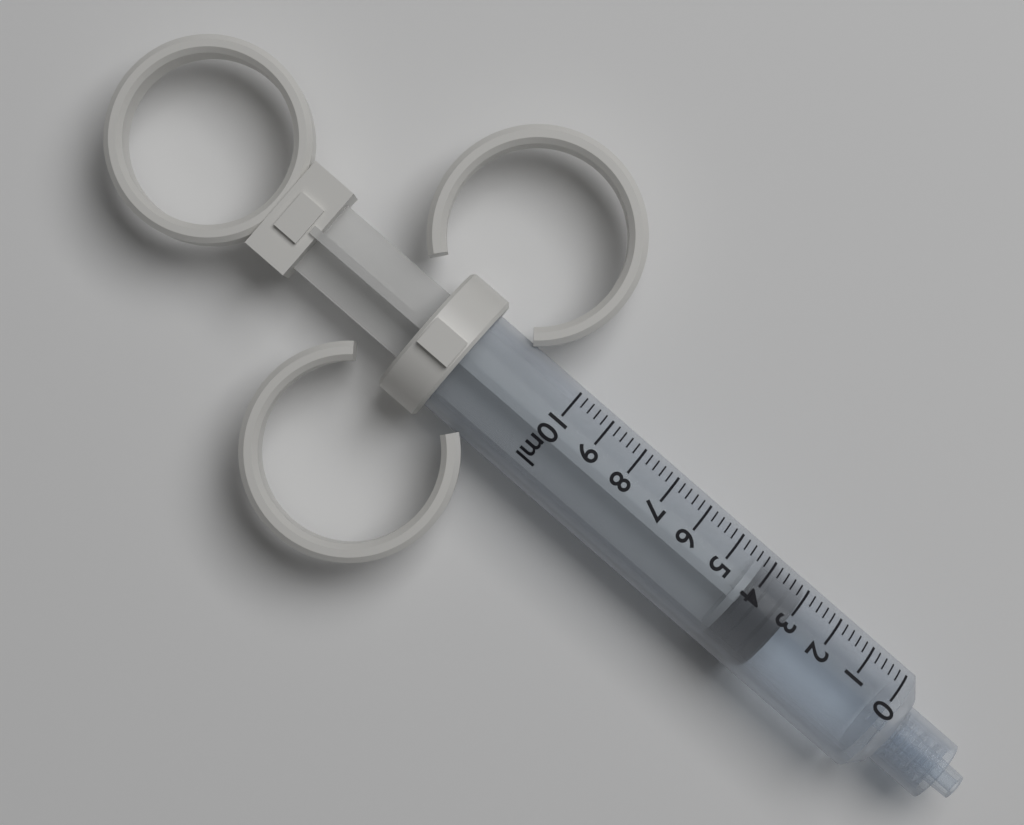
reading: 3.0 ml
